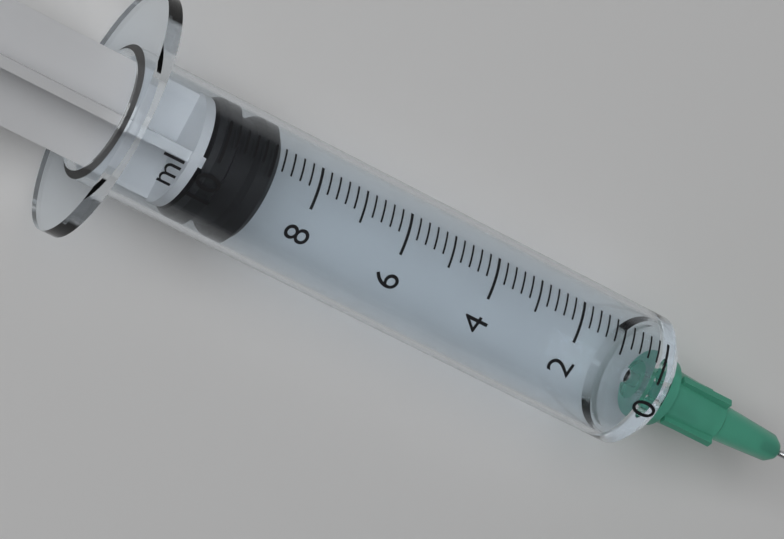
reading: 8.8 ml
